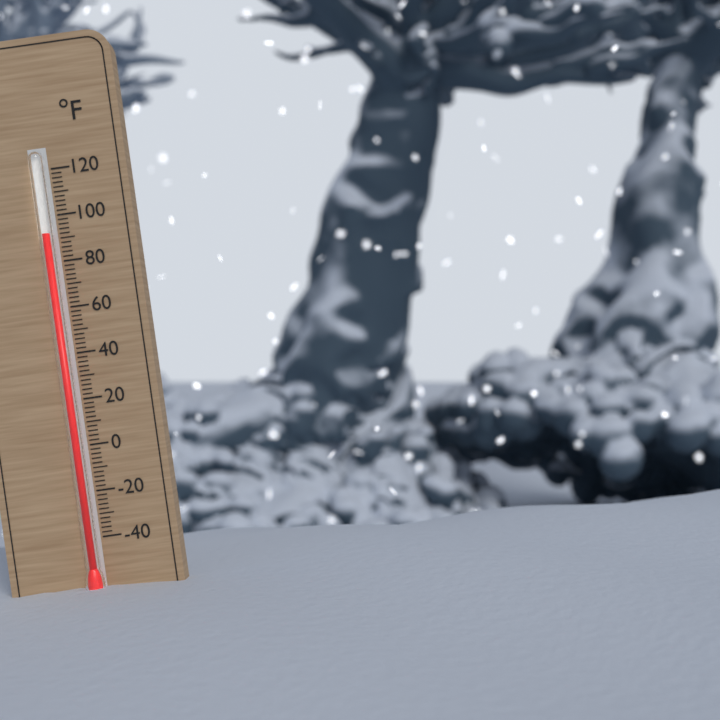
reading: 92 °F
